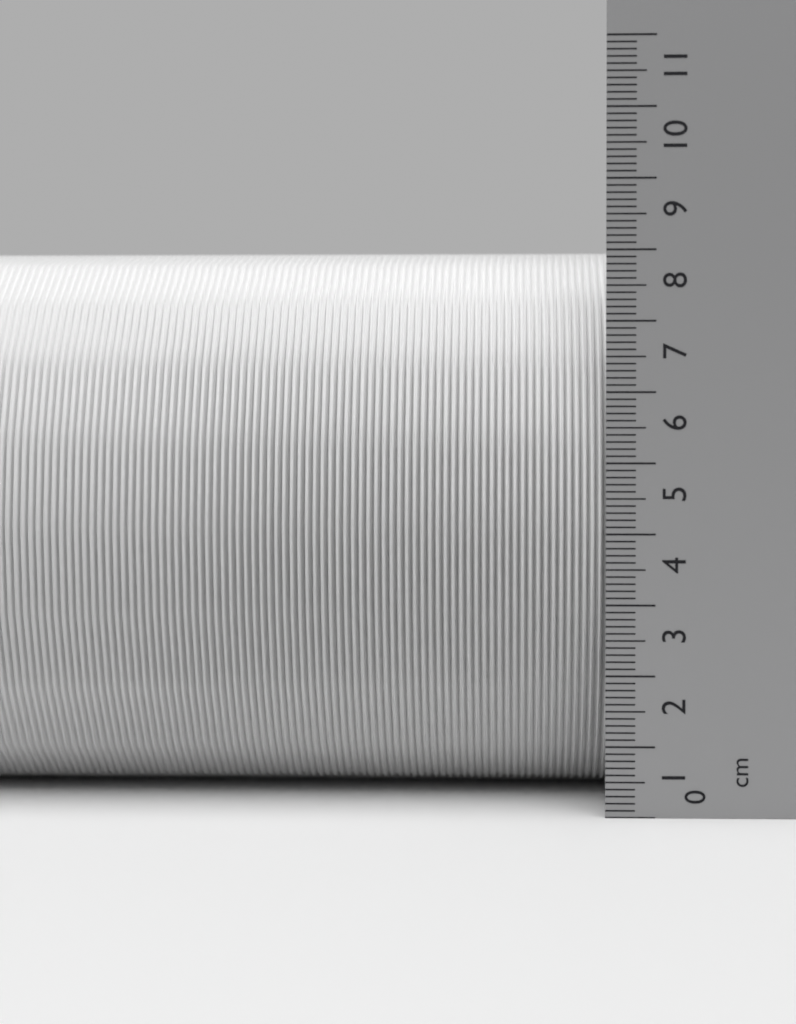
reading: 8.2 cm
